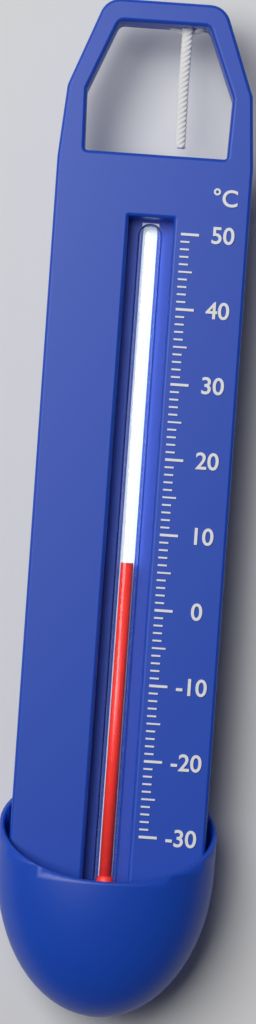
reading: 6 °C
